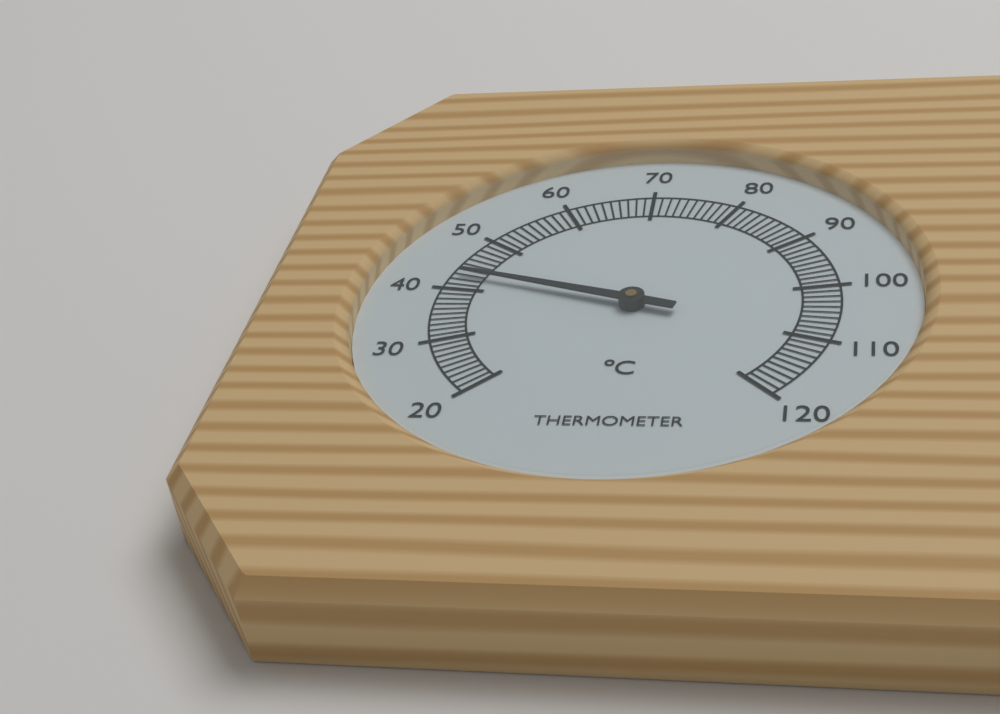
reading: 43 °C
